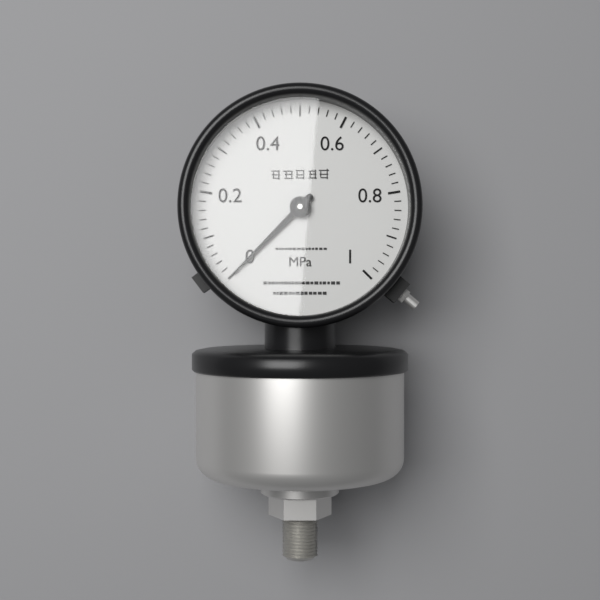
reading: 0.00 MPa
